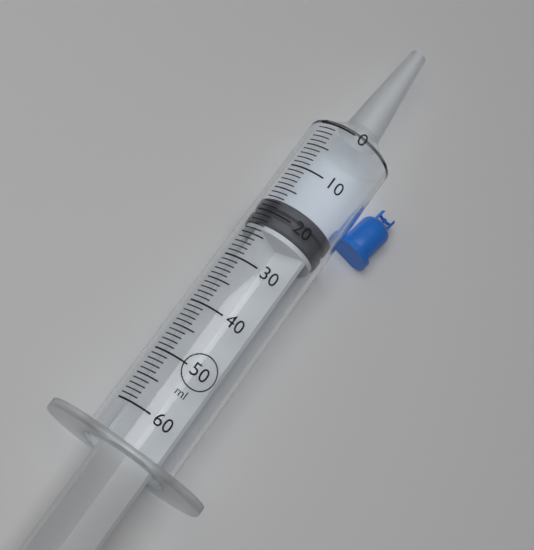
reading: 17 ml
